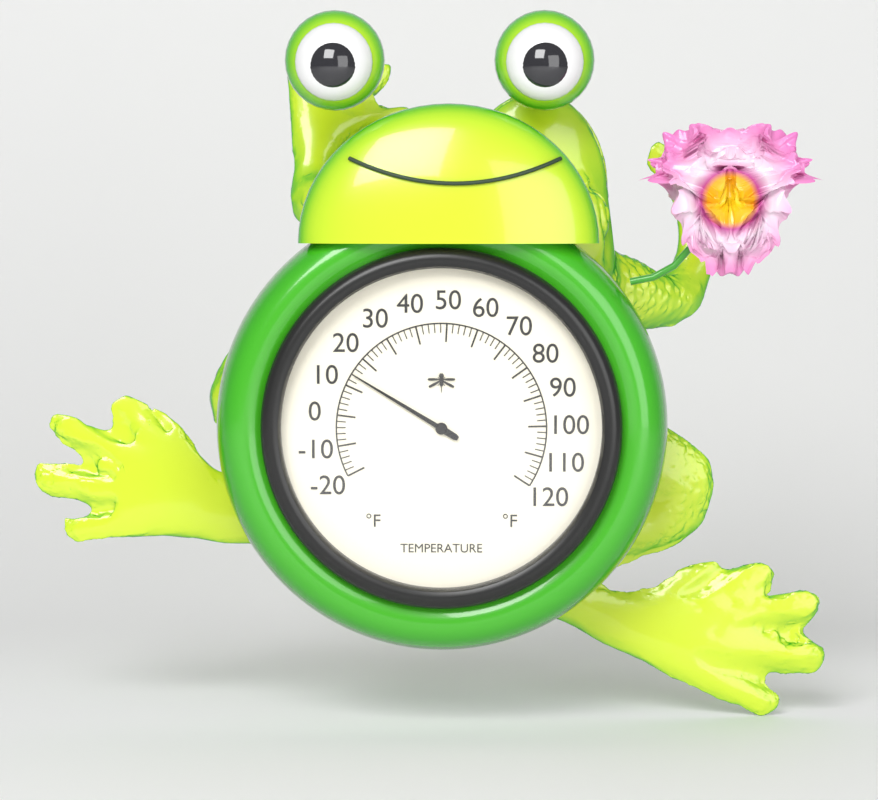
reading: 14 °F
